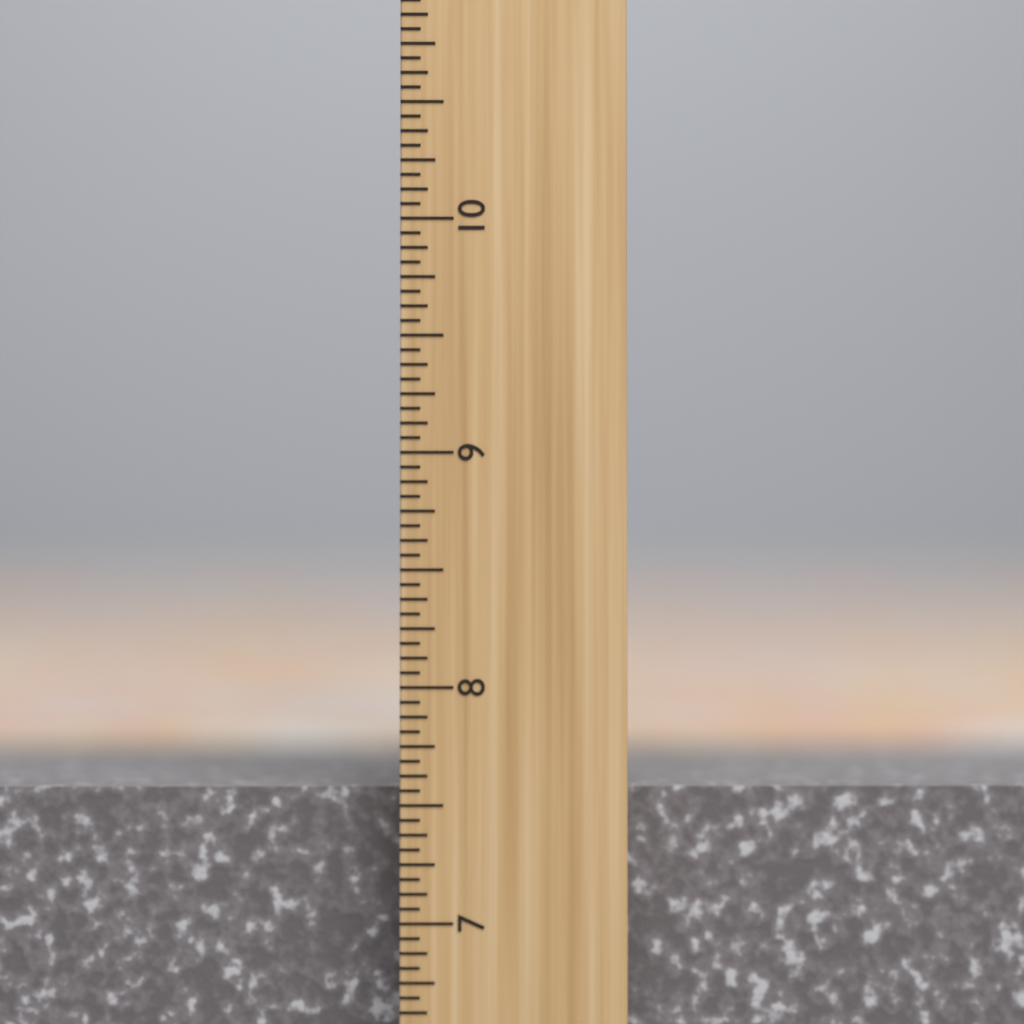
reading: 7.5625 inch
